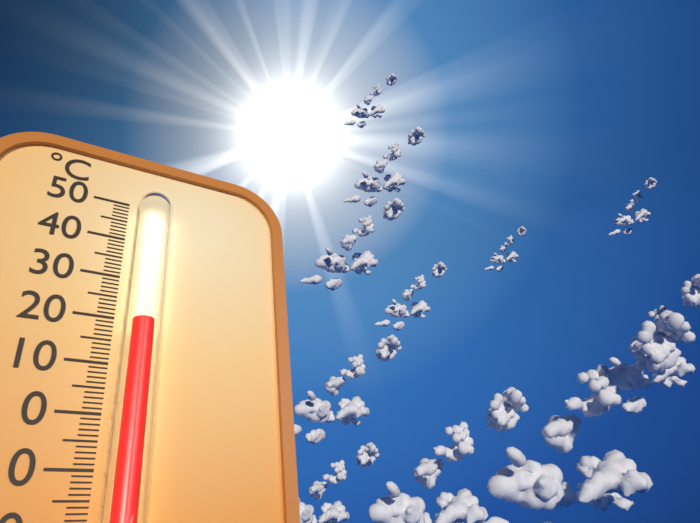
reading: 18 °C
